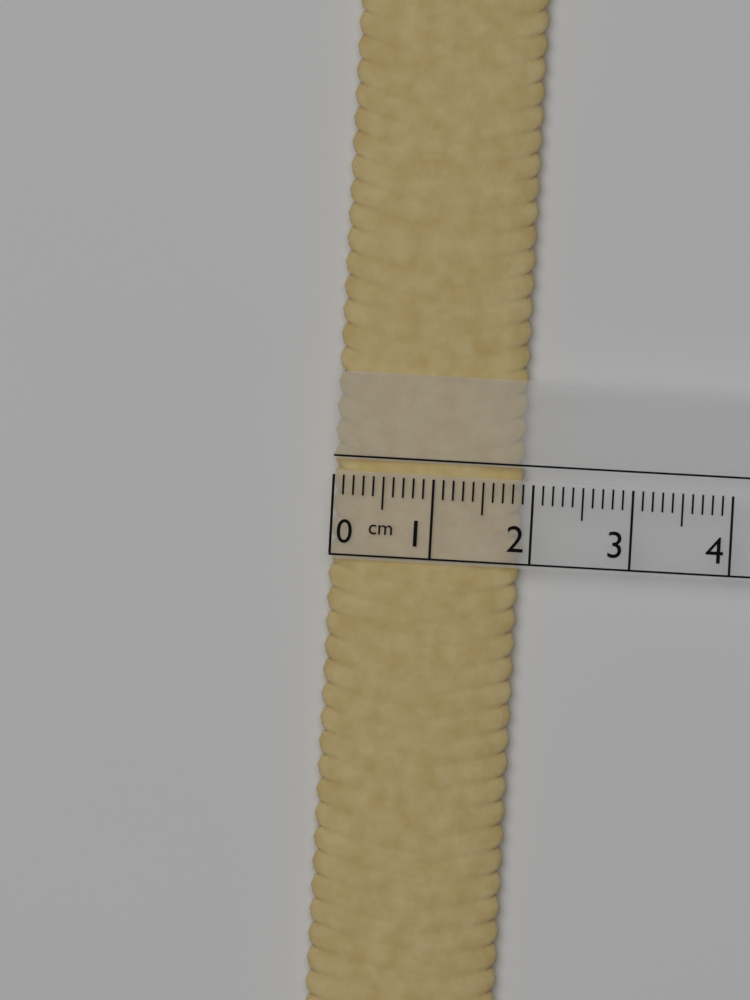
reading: 1.9 cm
